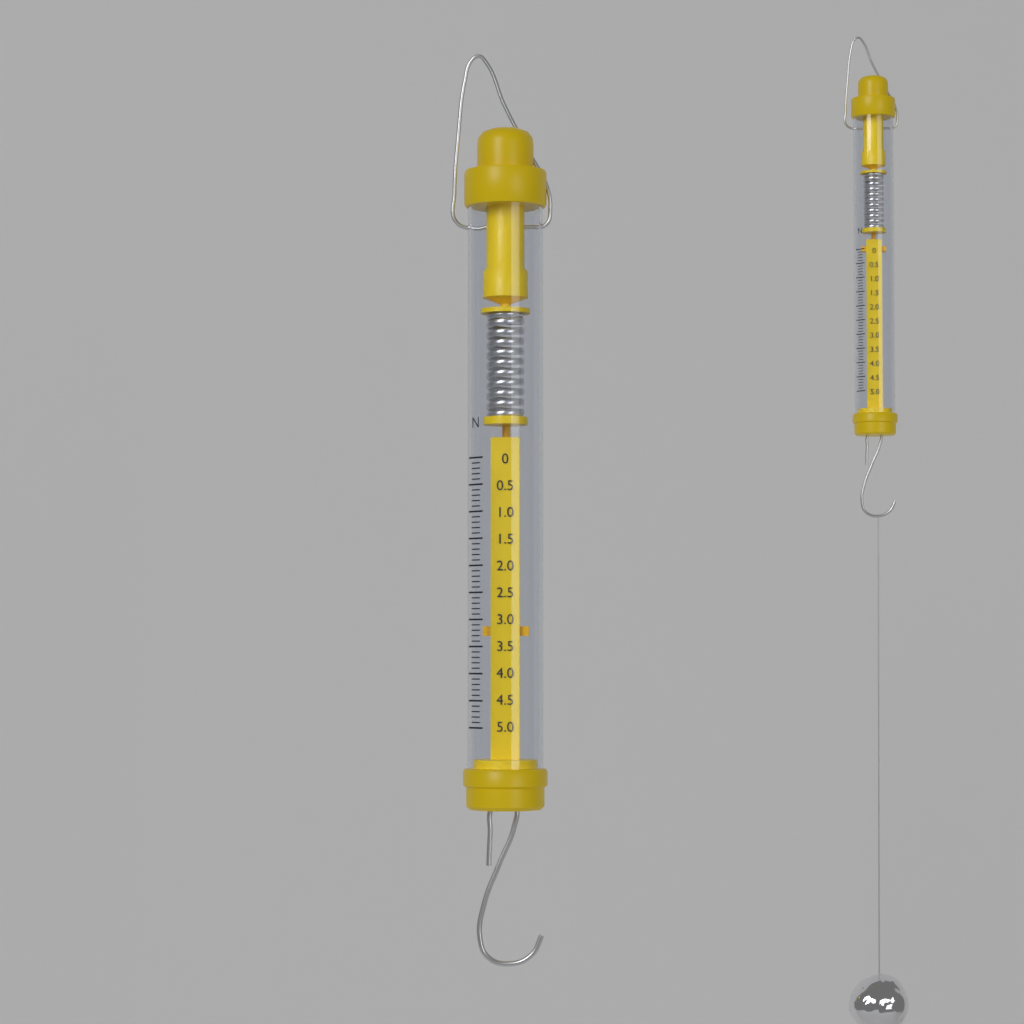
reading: 3.3 N
